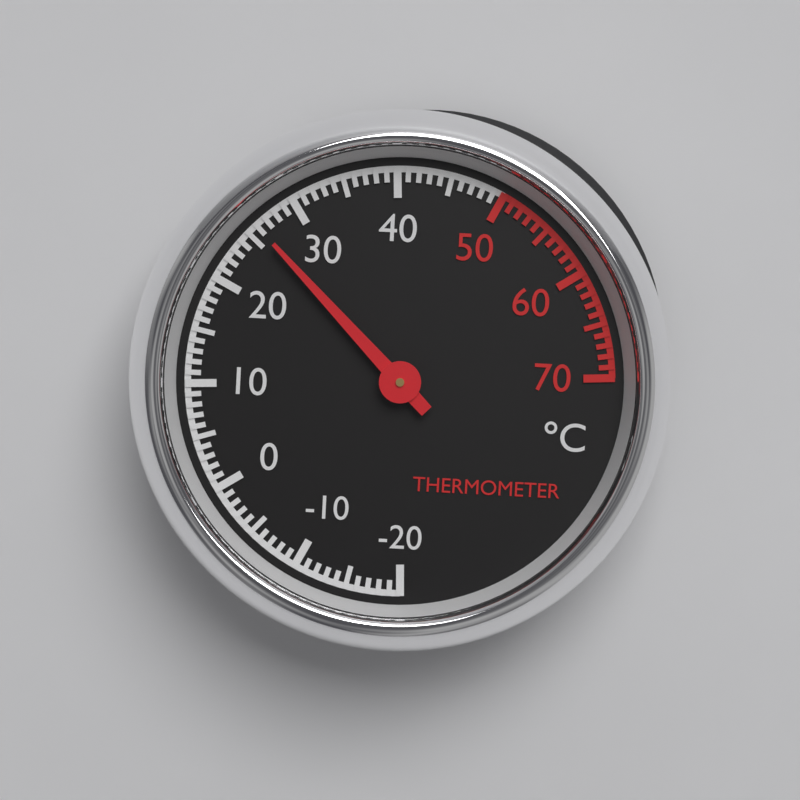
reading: 26 °C
